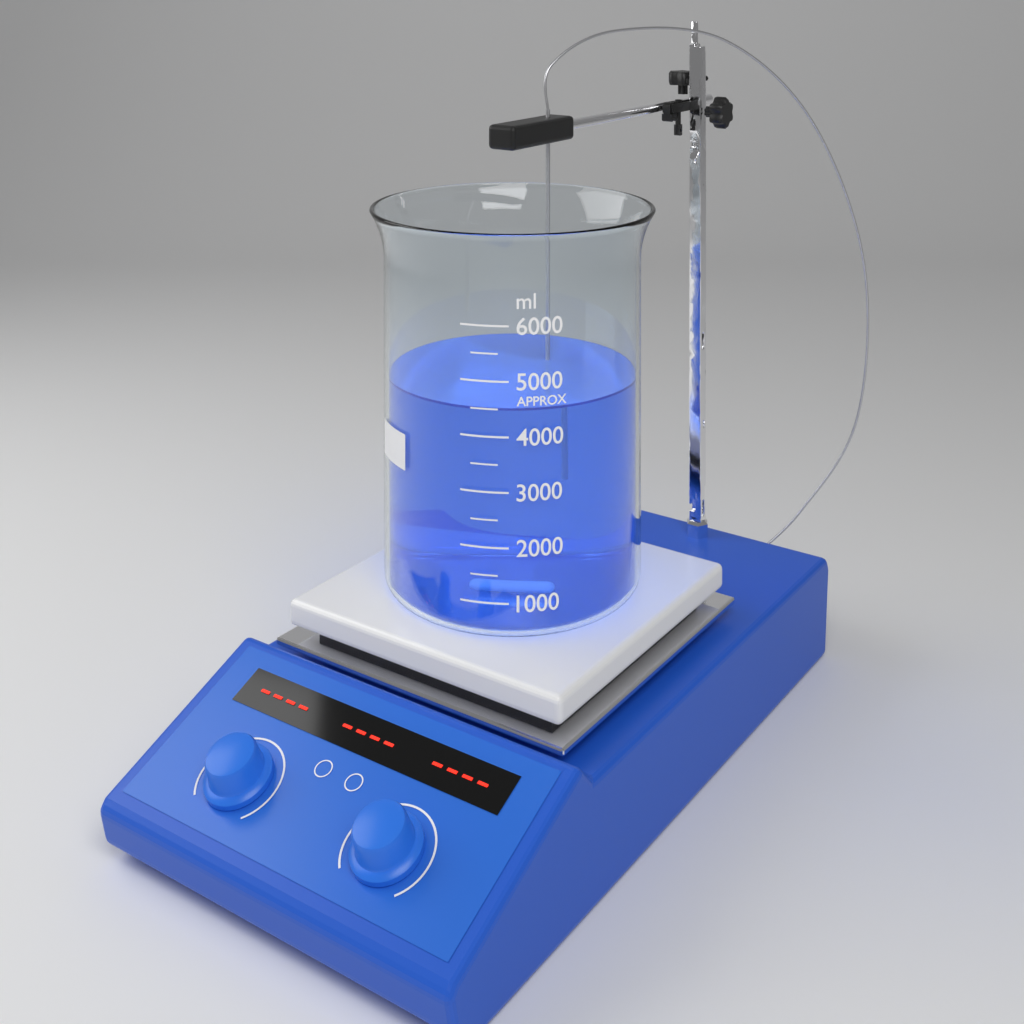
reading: 4500 ml
